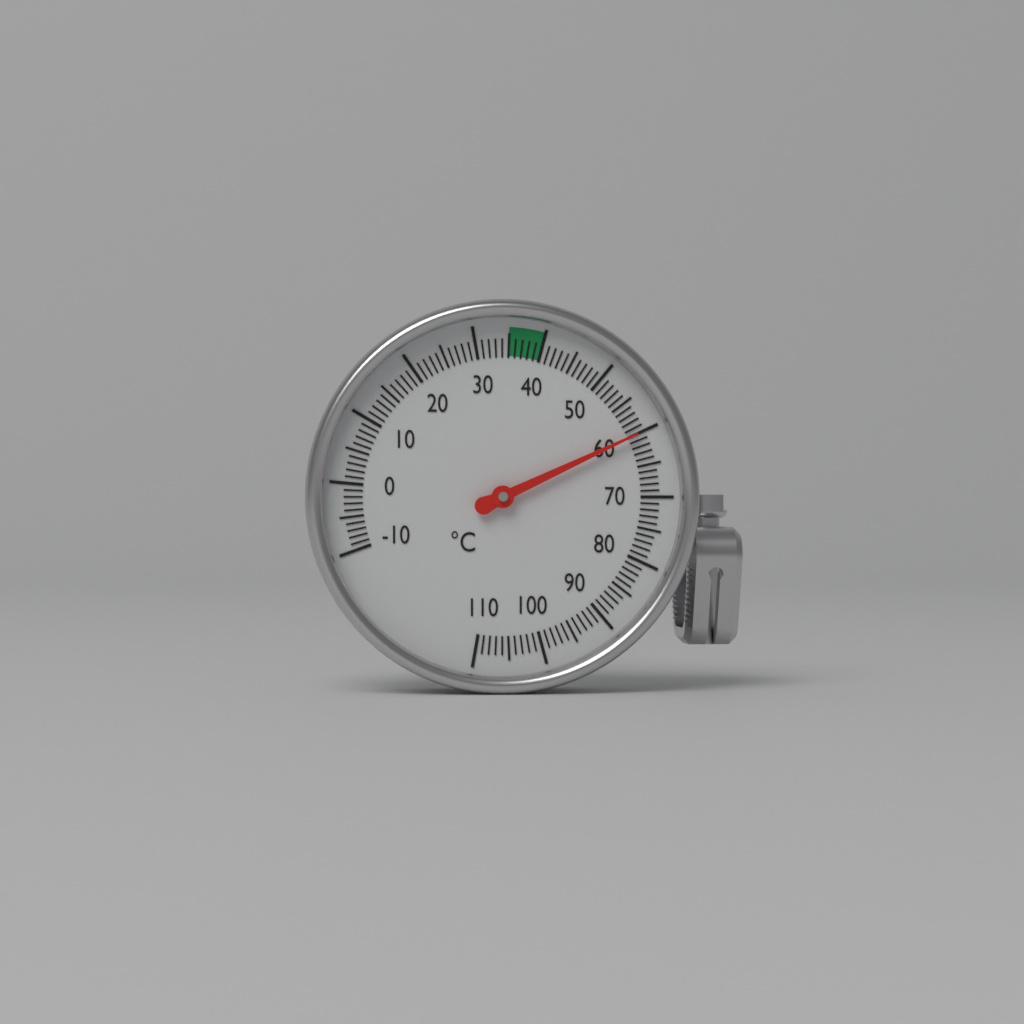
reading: 60 °C
